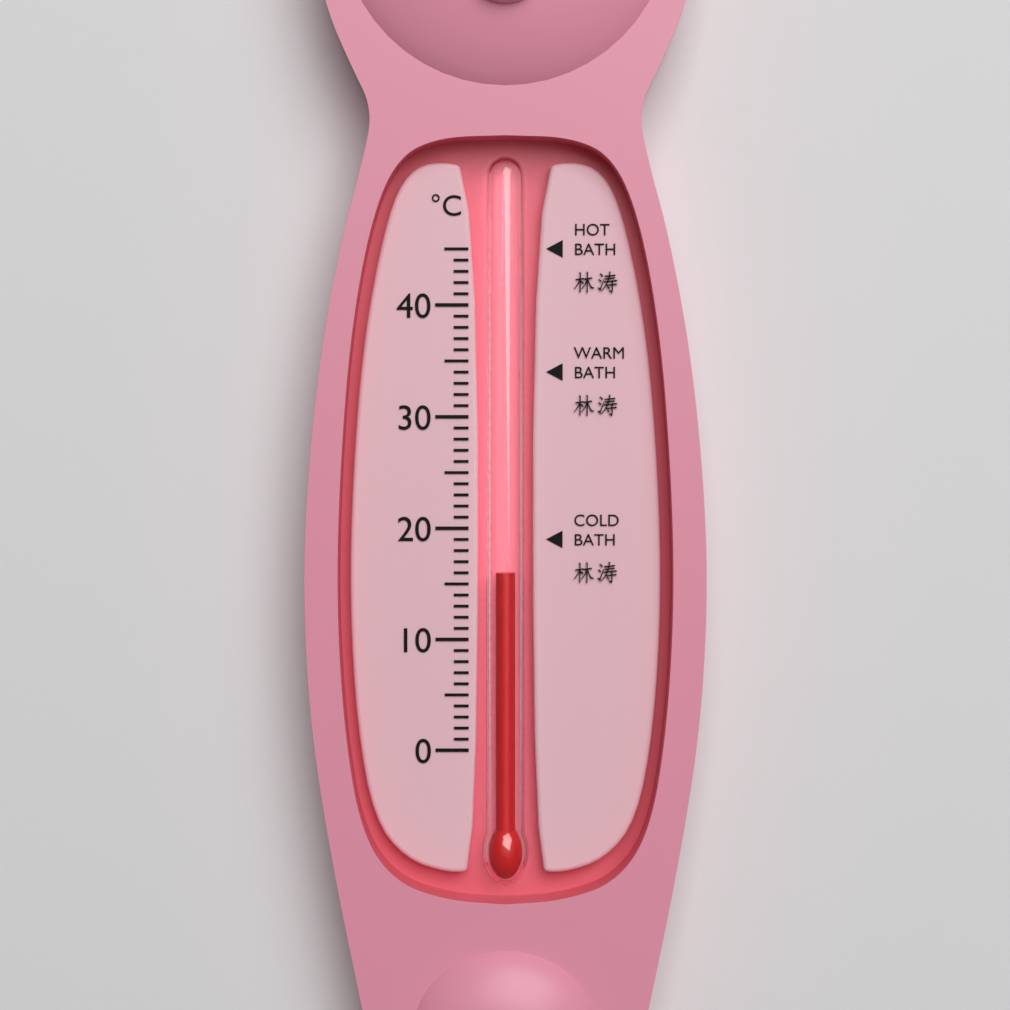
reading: 16 °C
